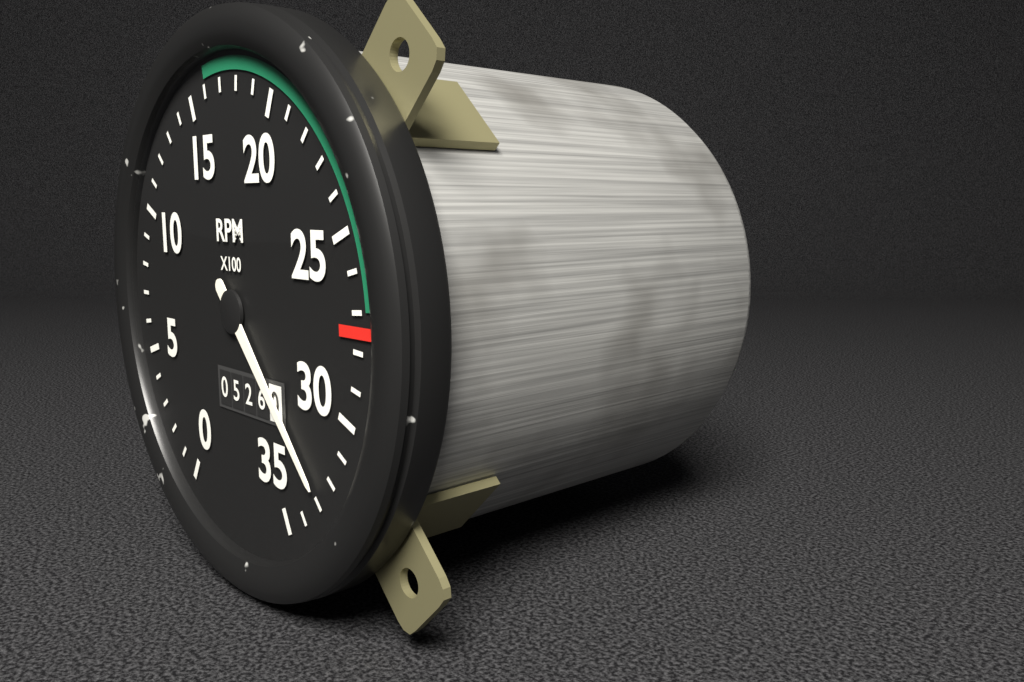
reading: 3300 RPM
